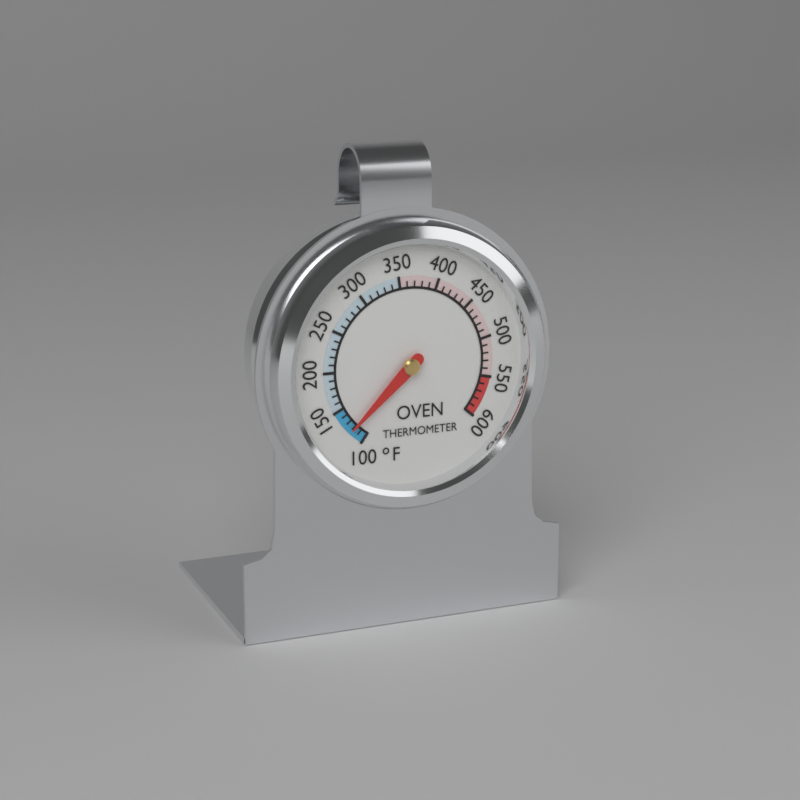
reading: 120 °F
